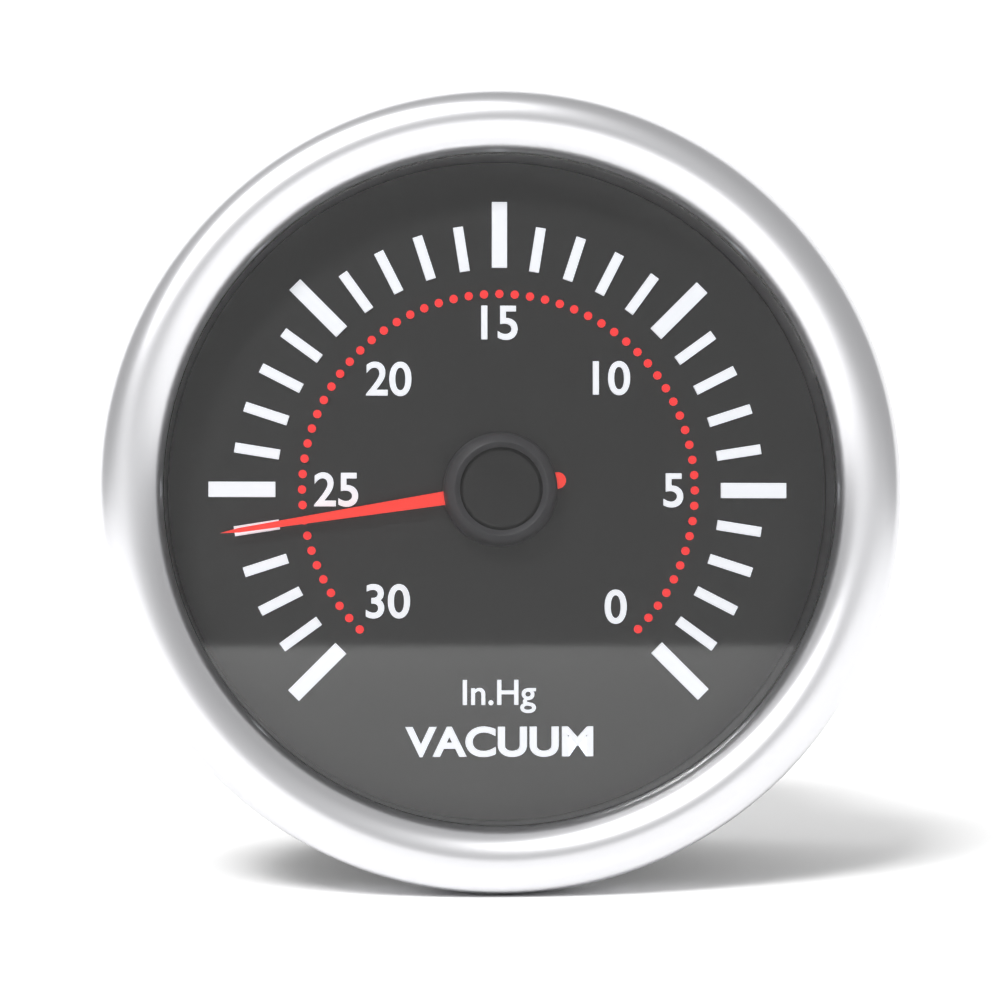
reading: 26 inHg
